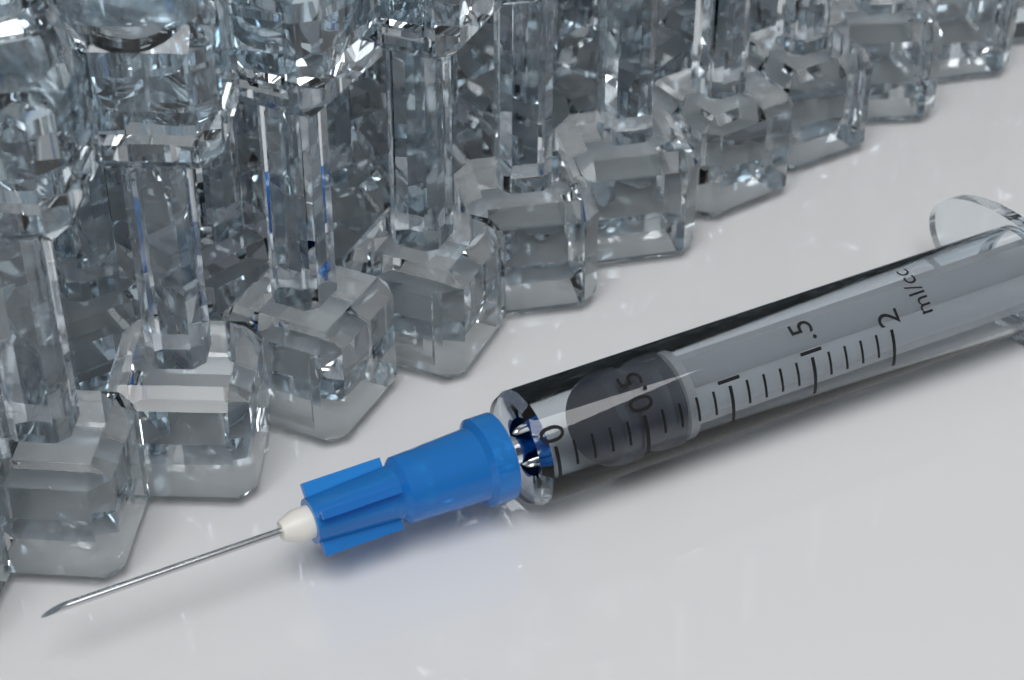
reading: 0.4 ml
